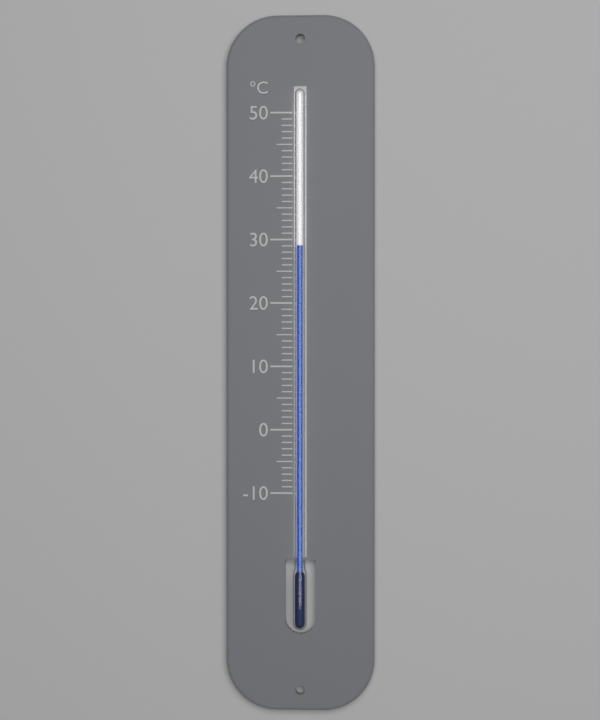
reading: 29 °C
